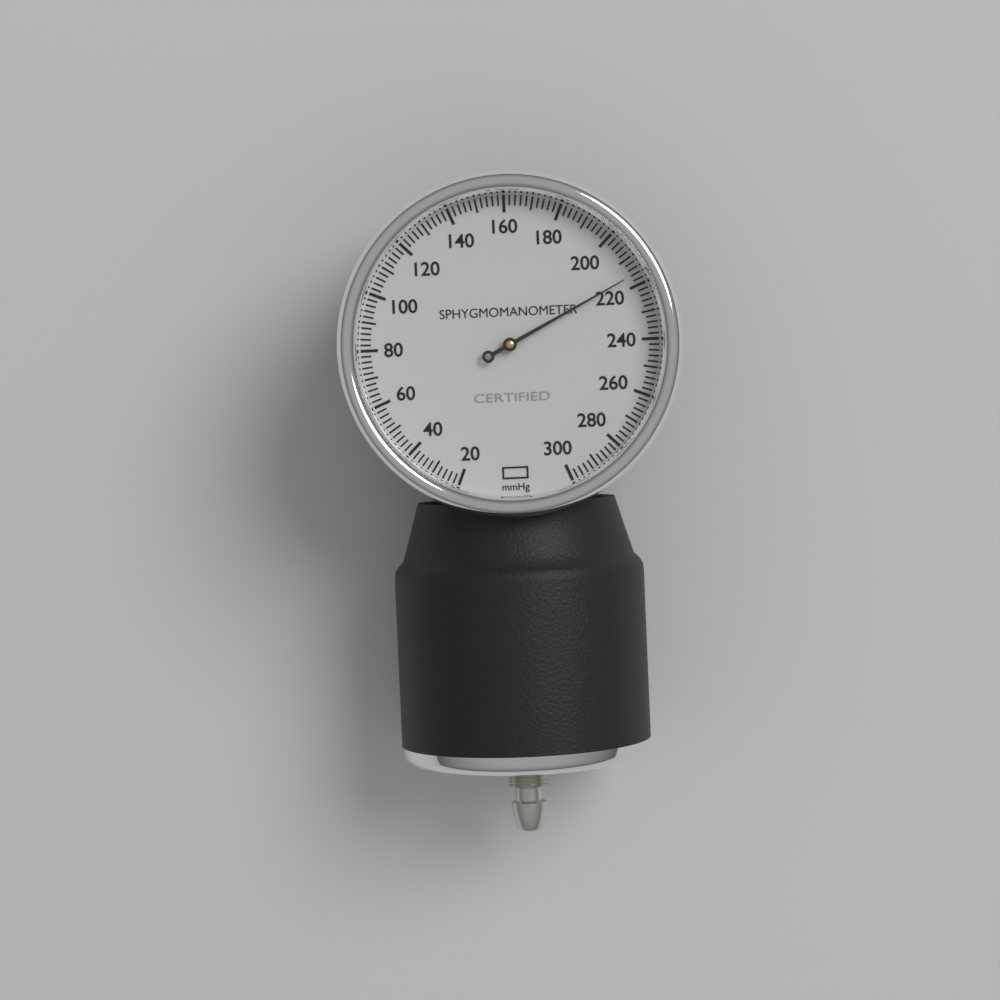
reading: 216 mmHg
